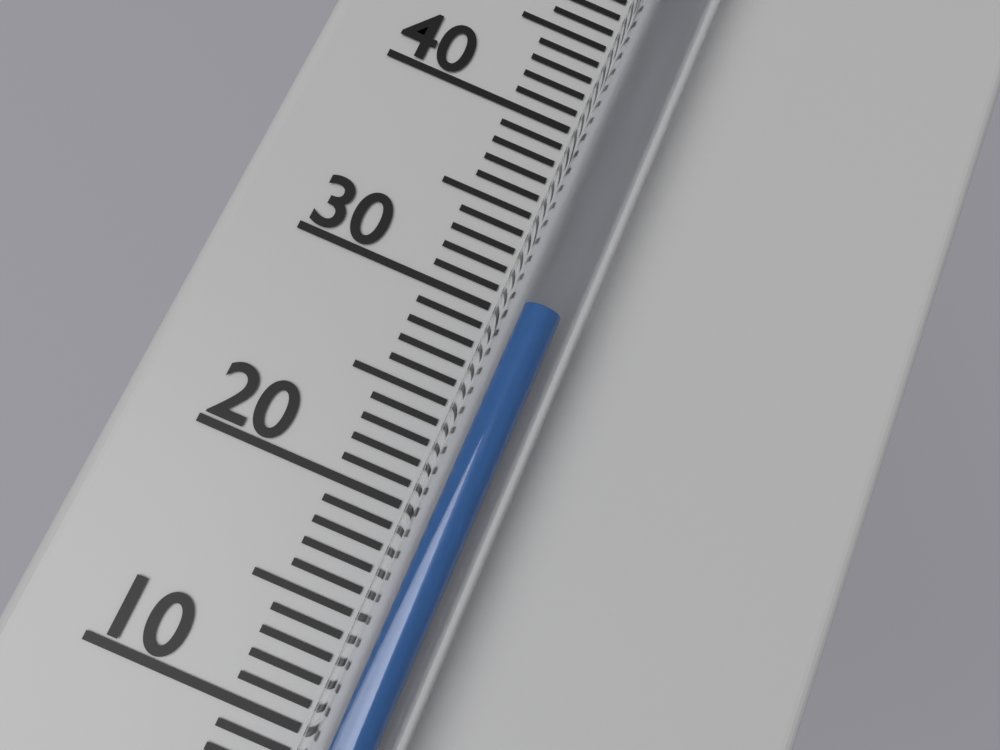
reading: 30 °C
